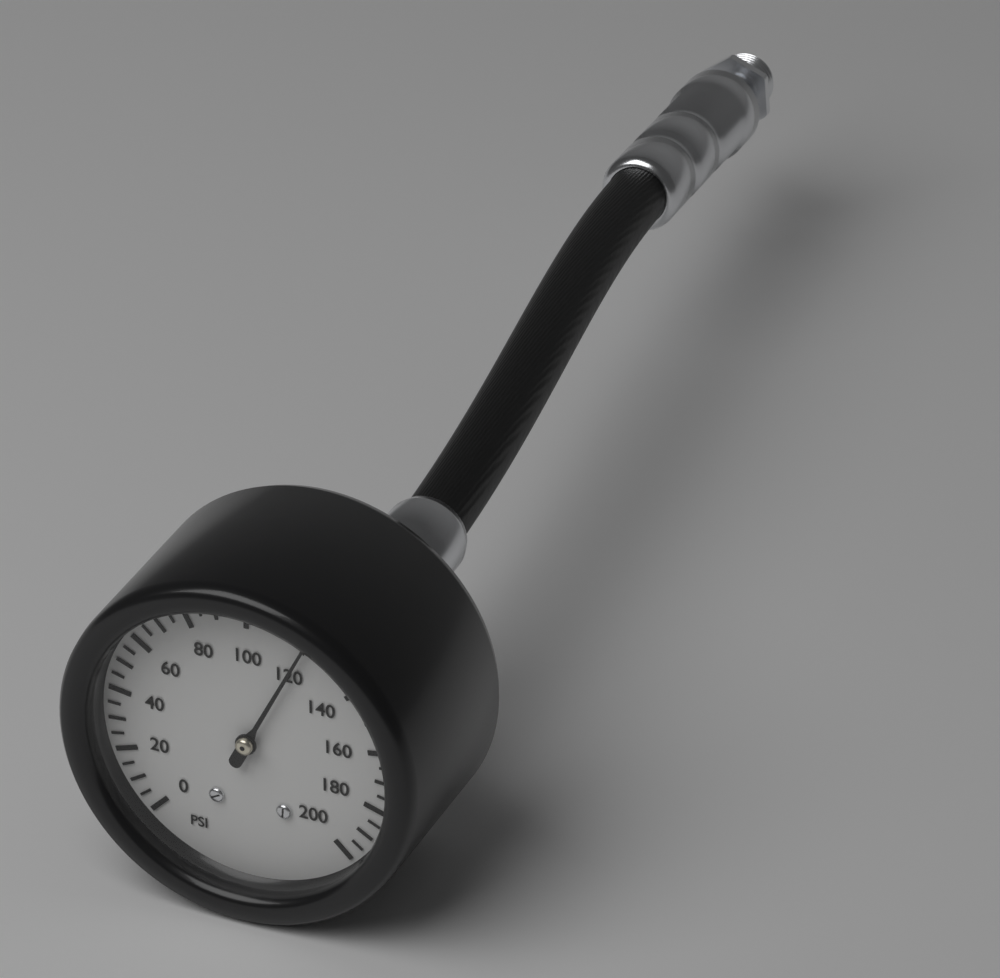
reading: 120 psi
